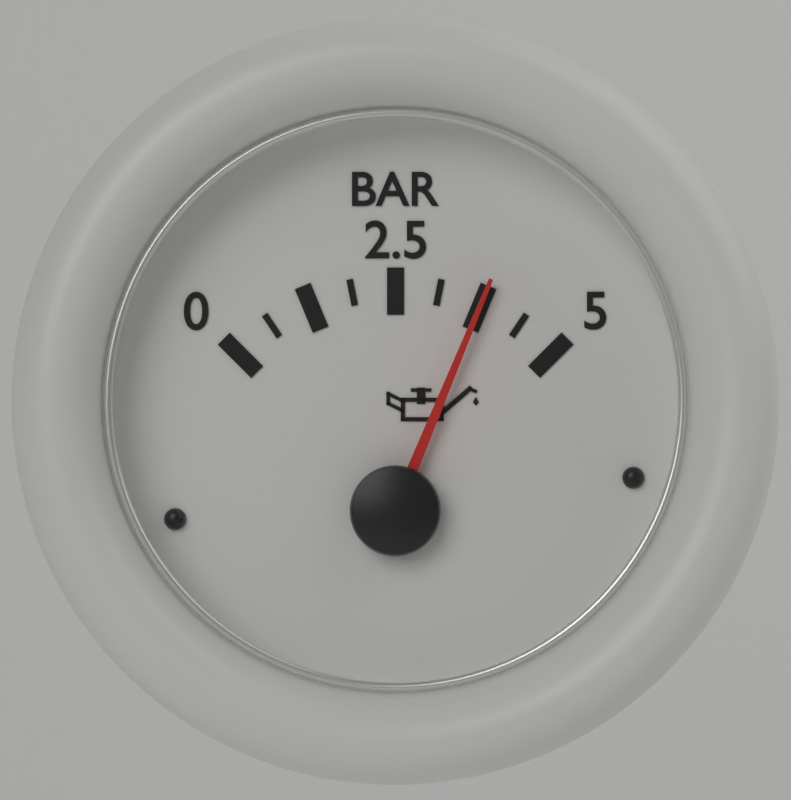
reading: 3.750 bar
